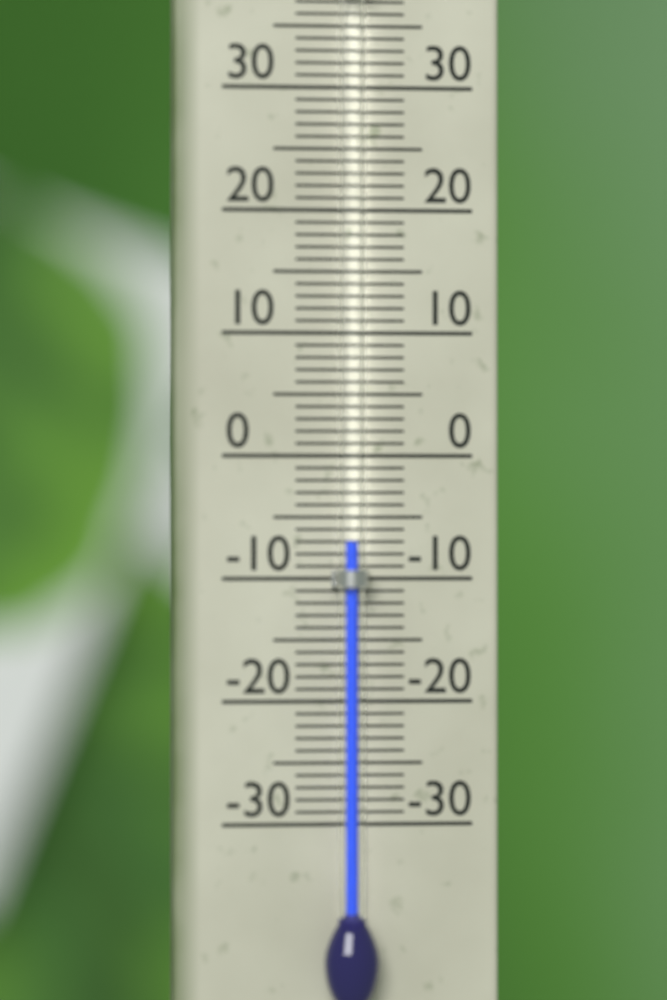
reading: -7 °C
